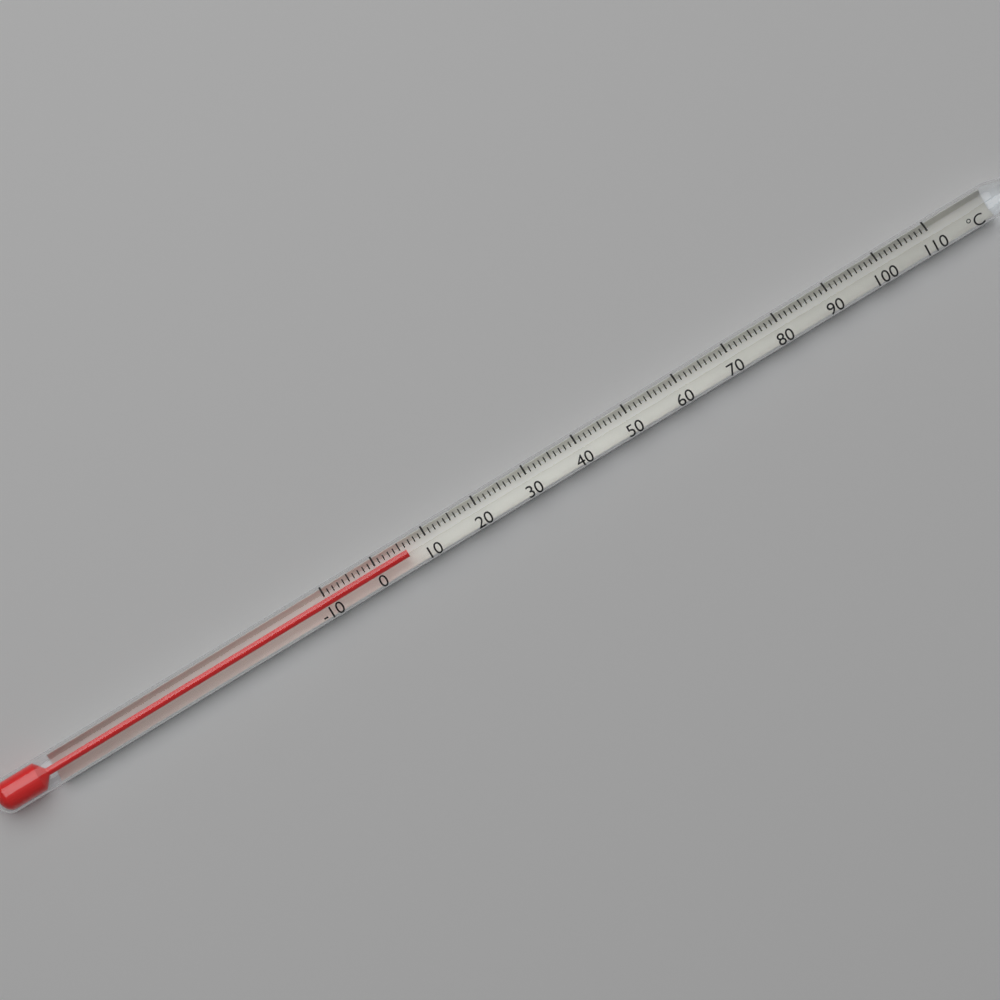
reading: 6 °C
